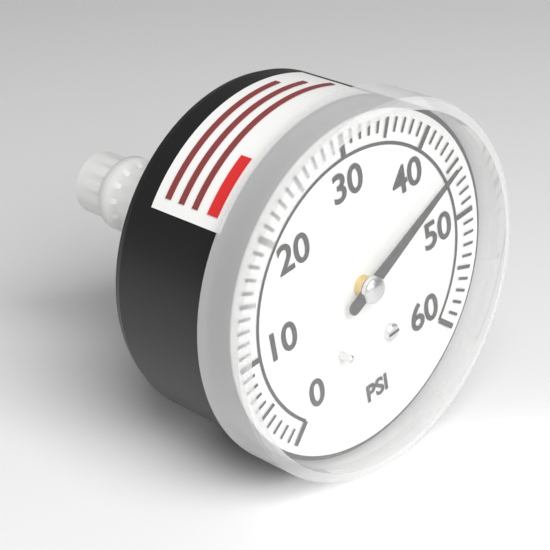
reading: 45 psi
